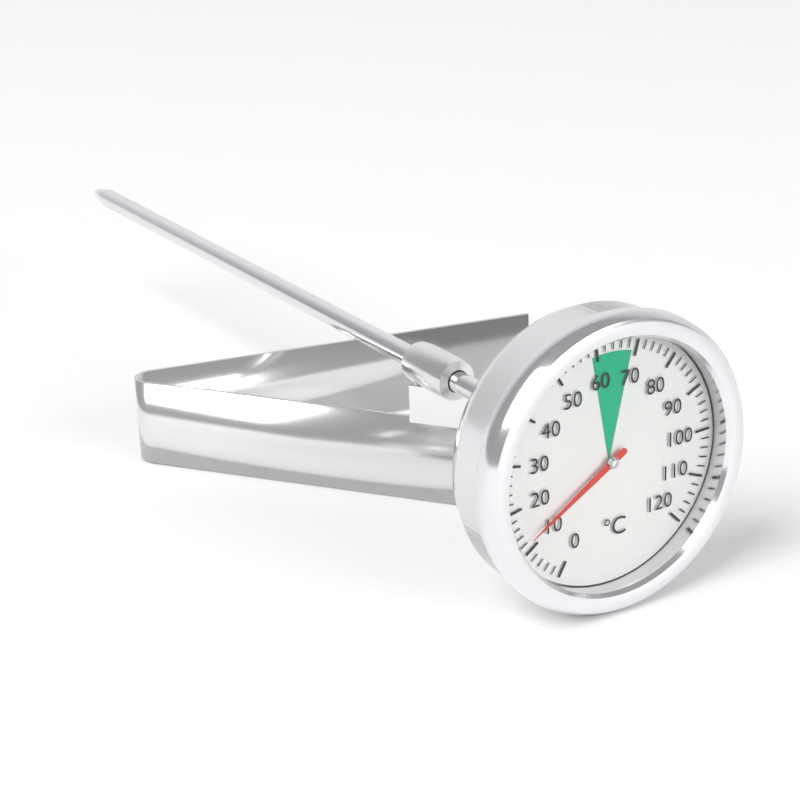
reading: 12 °C
